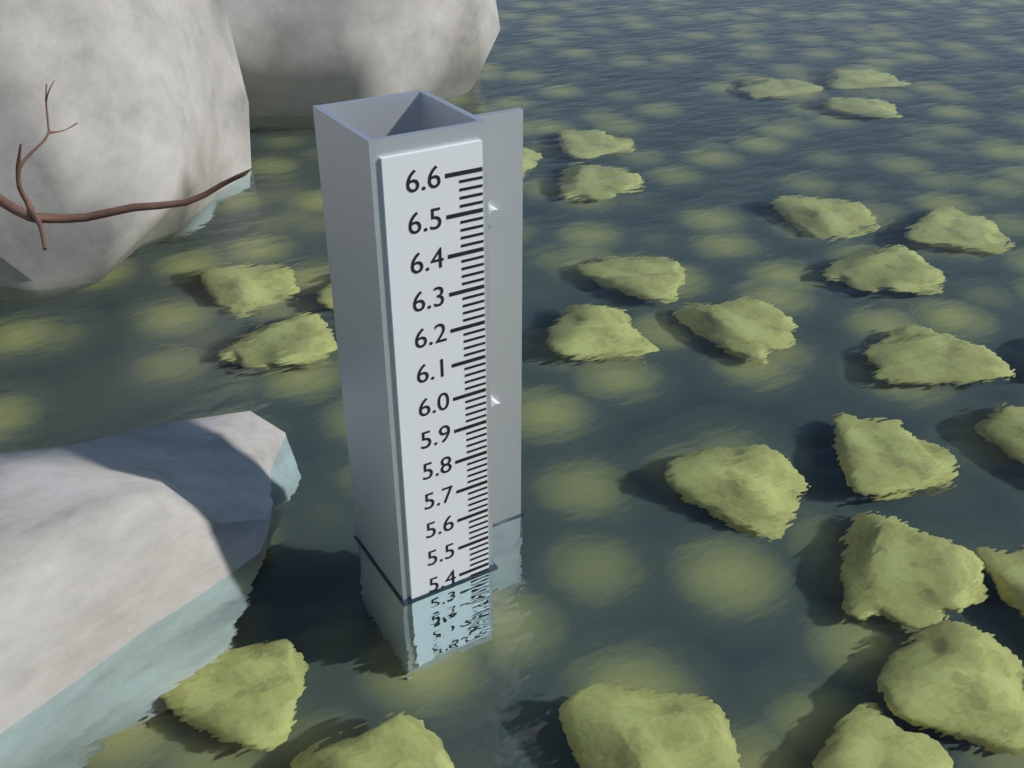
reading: 5.38 (no unit)
